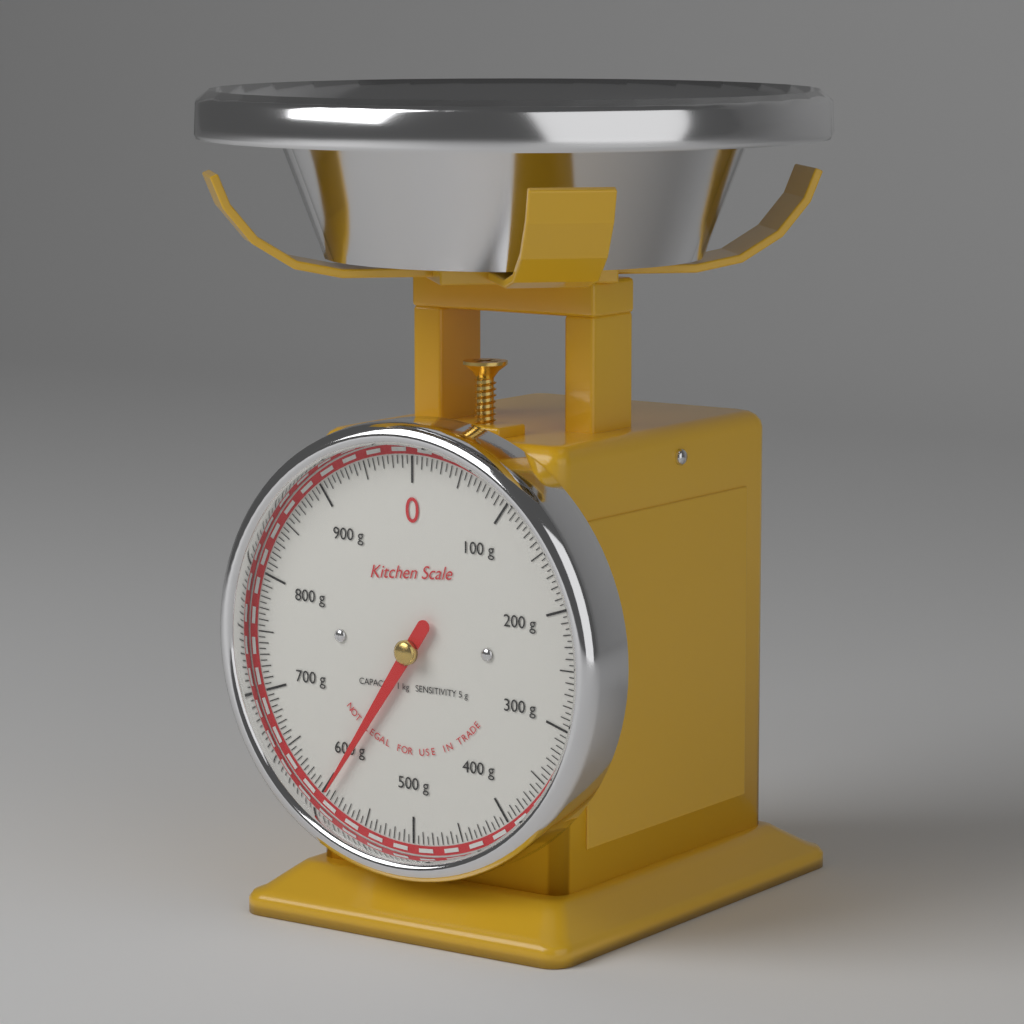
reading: 595 g
